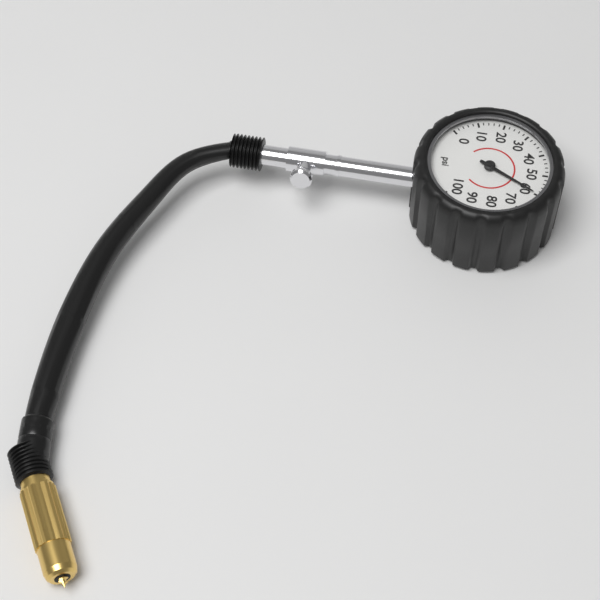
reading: 60 psi
